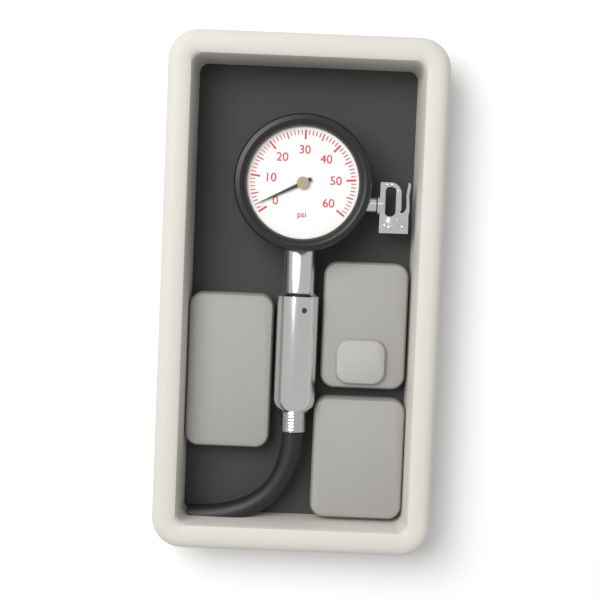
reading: 2 psi
